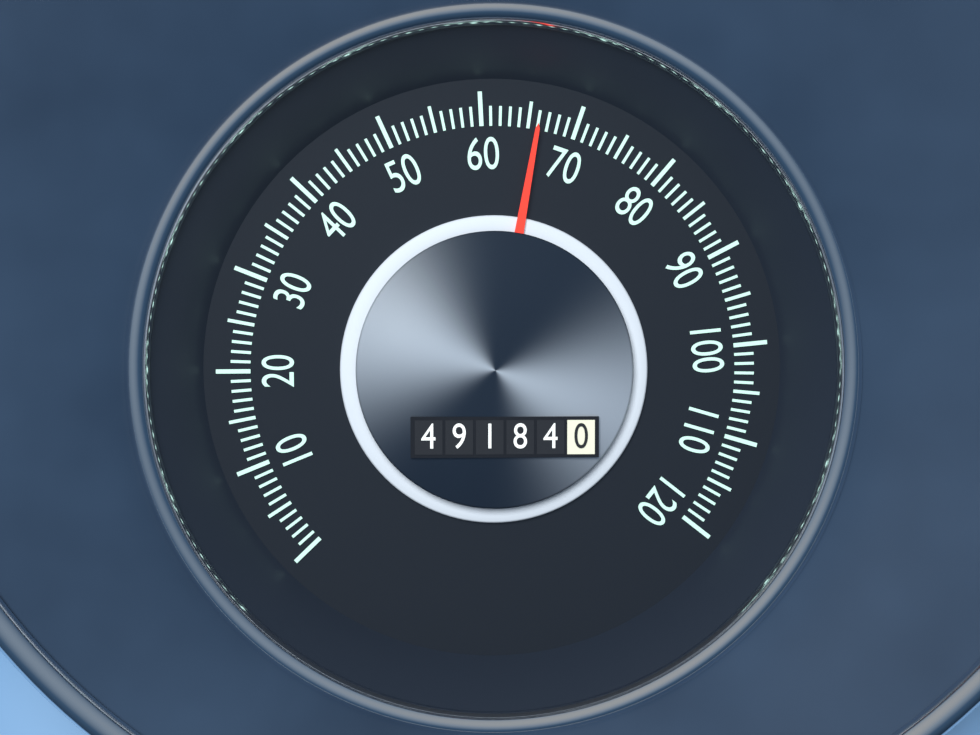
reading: 66 (no unit)
